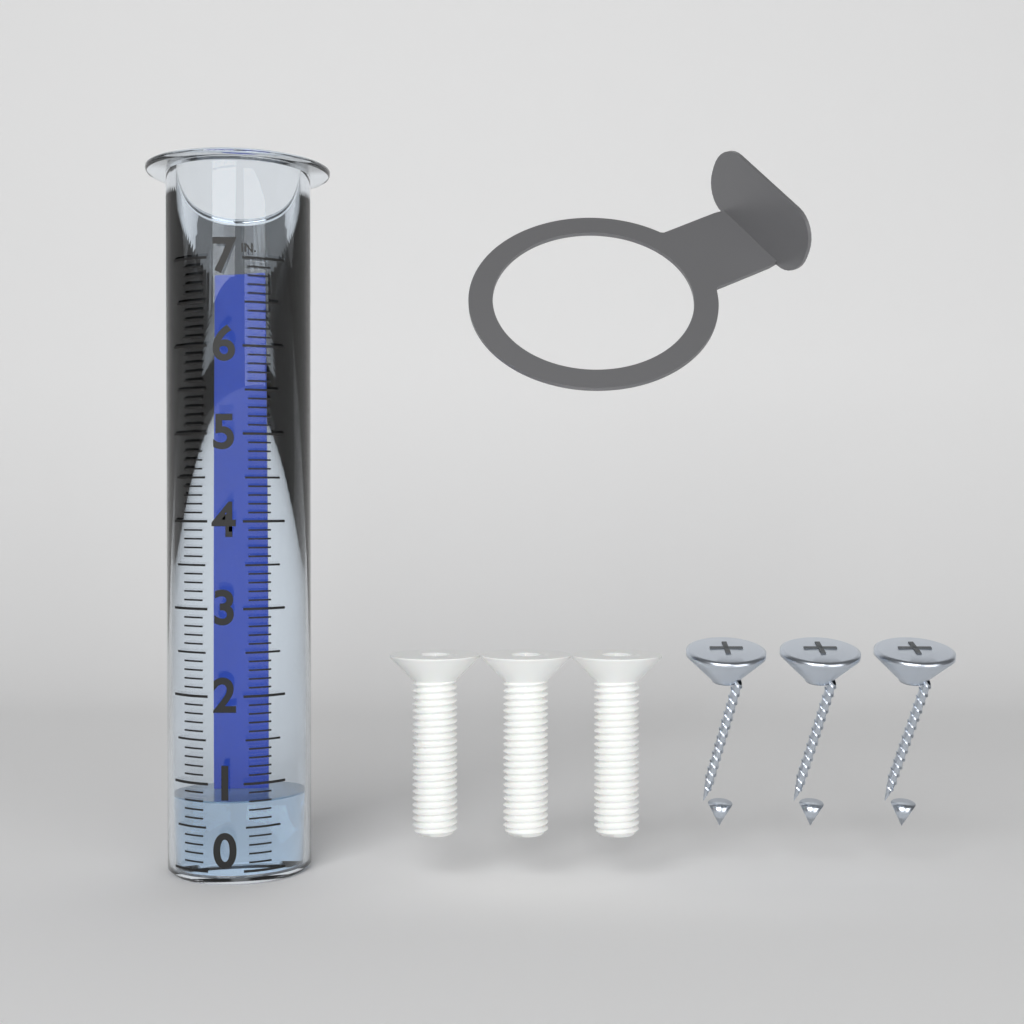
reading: 0.8 in
